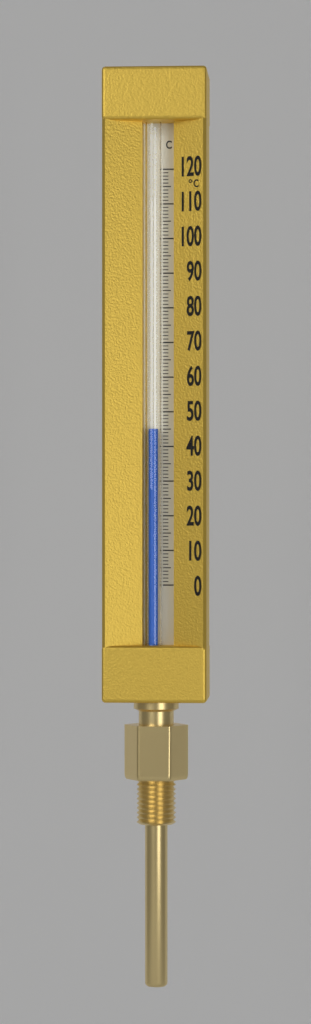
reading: 45 °C
